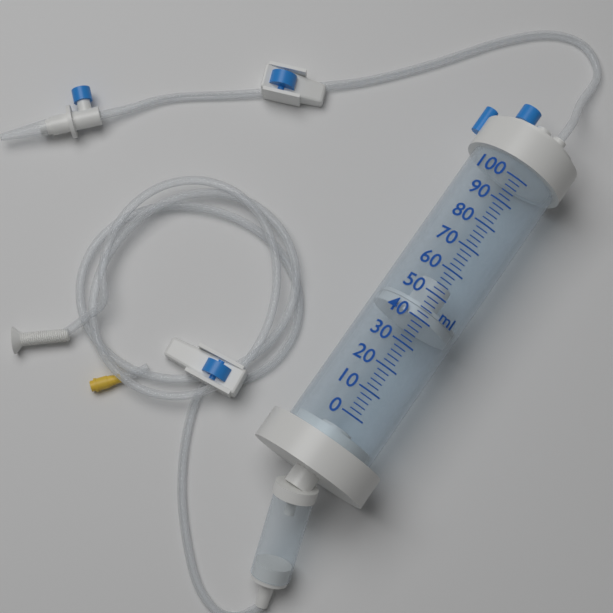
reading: 40 ml
